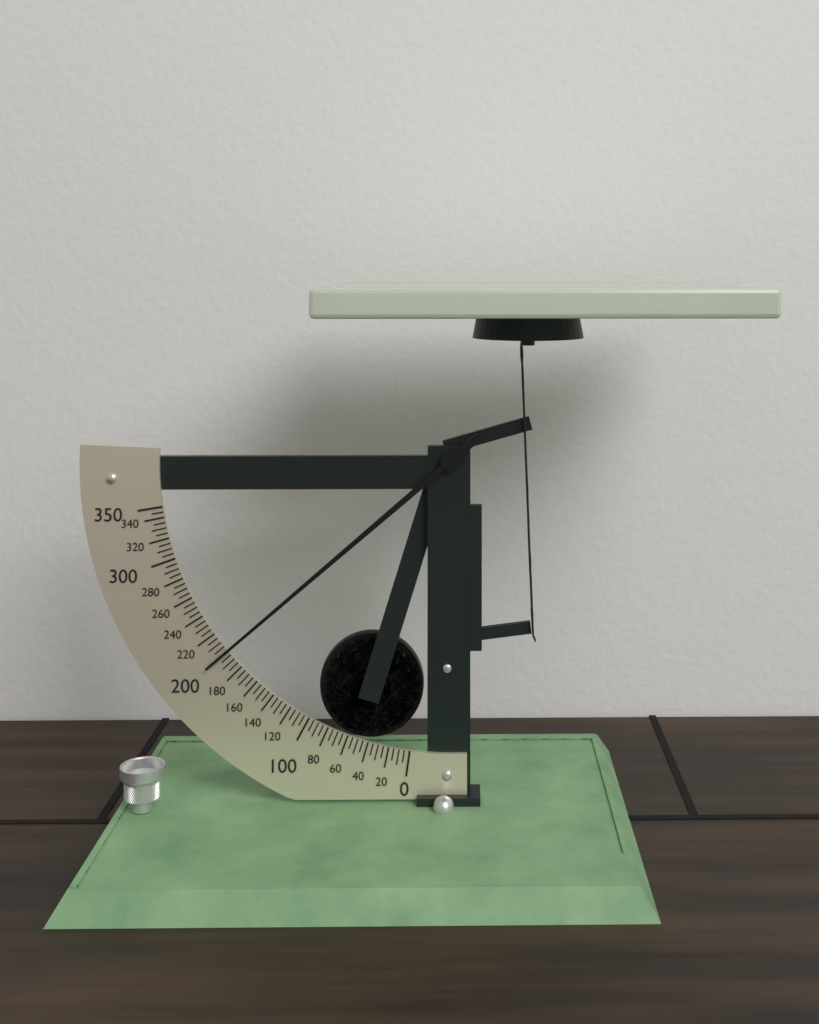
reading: 200 (no unit)
